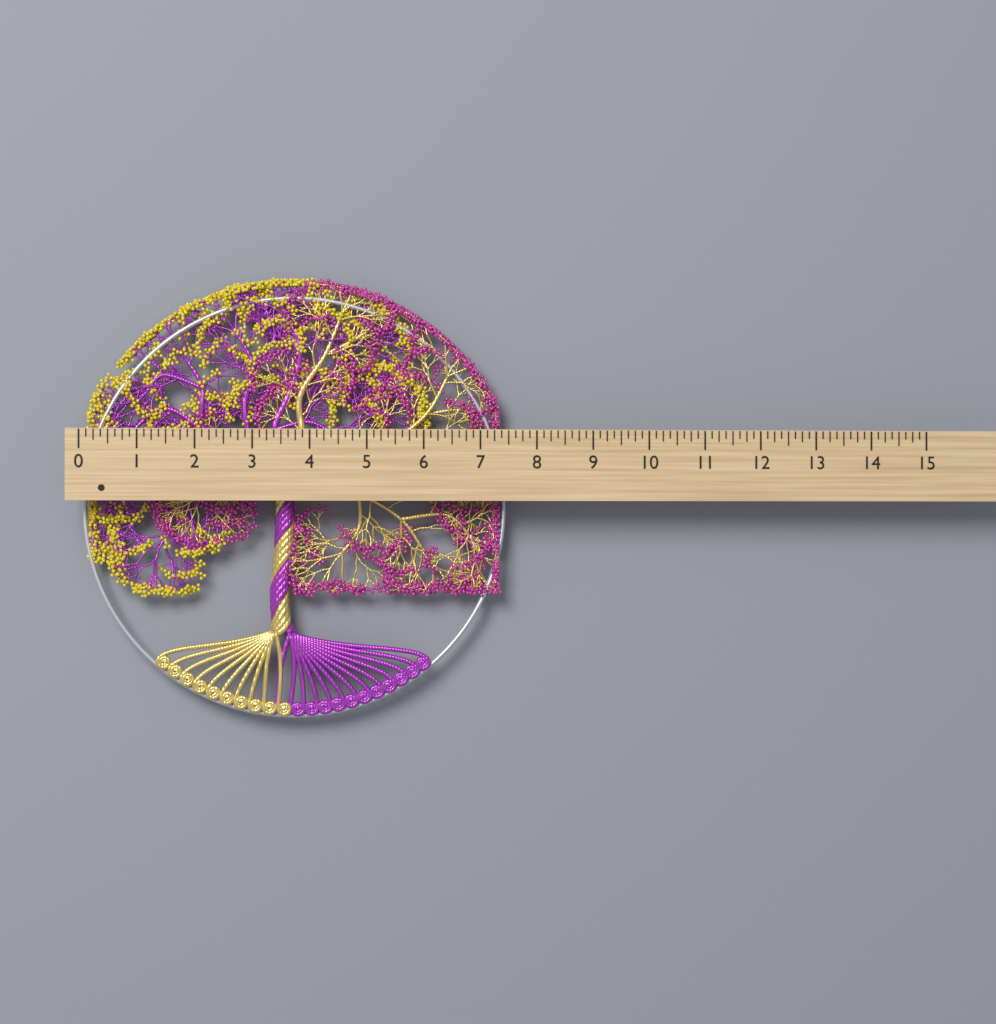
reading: 7.500 (no unit)
